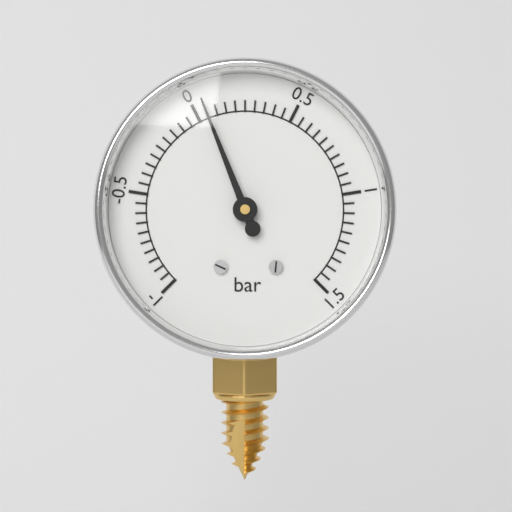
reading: 0.05 bar
